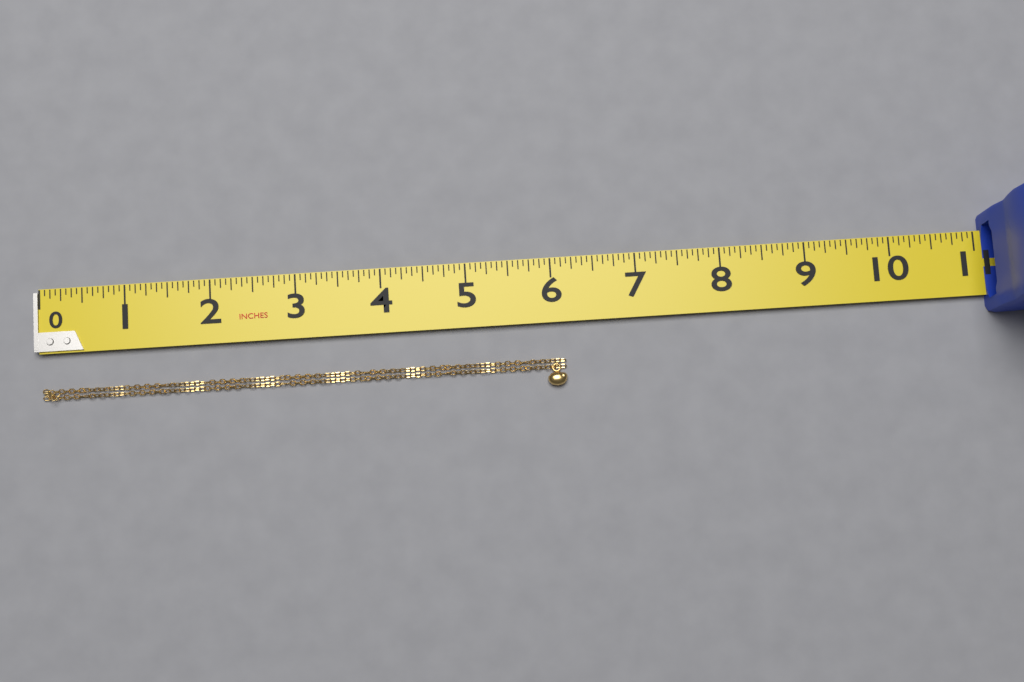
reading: 6.1250 in
